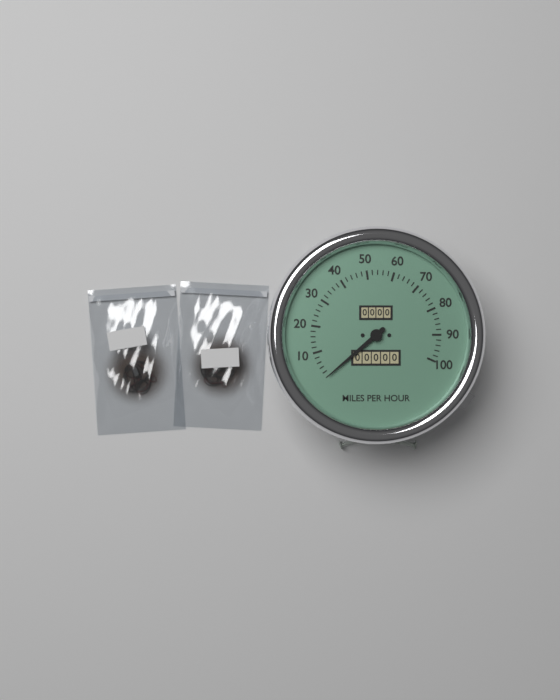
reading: 0 mph
